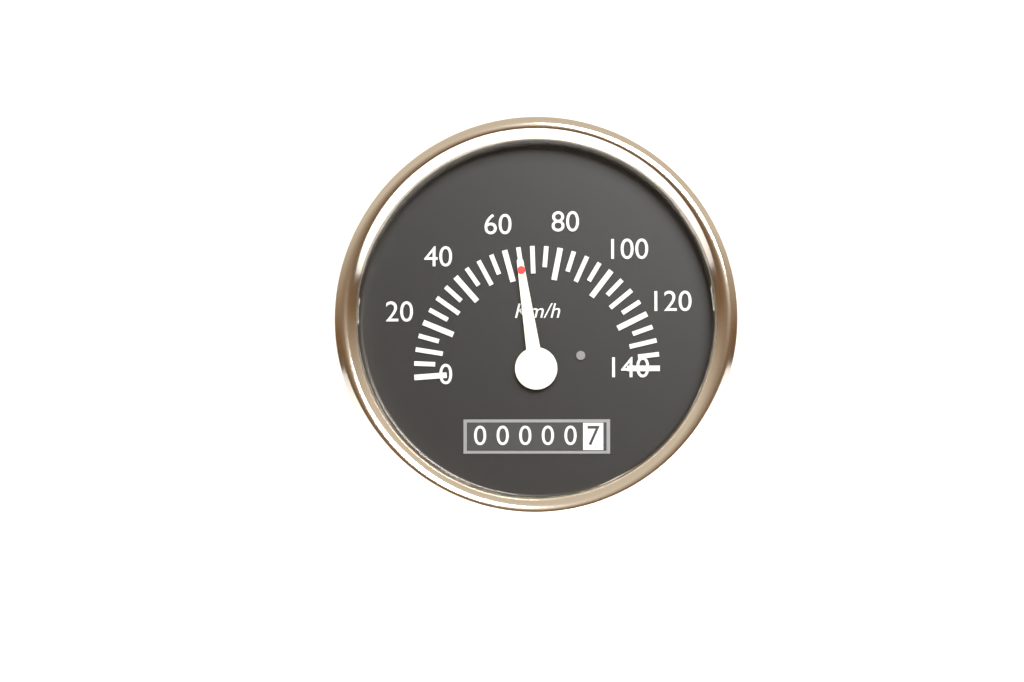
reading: 65 km/h
